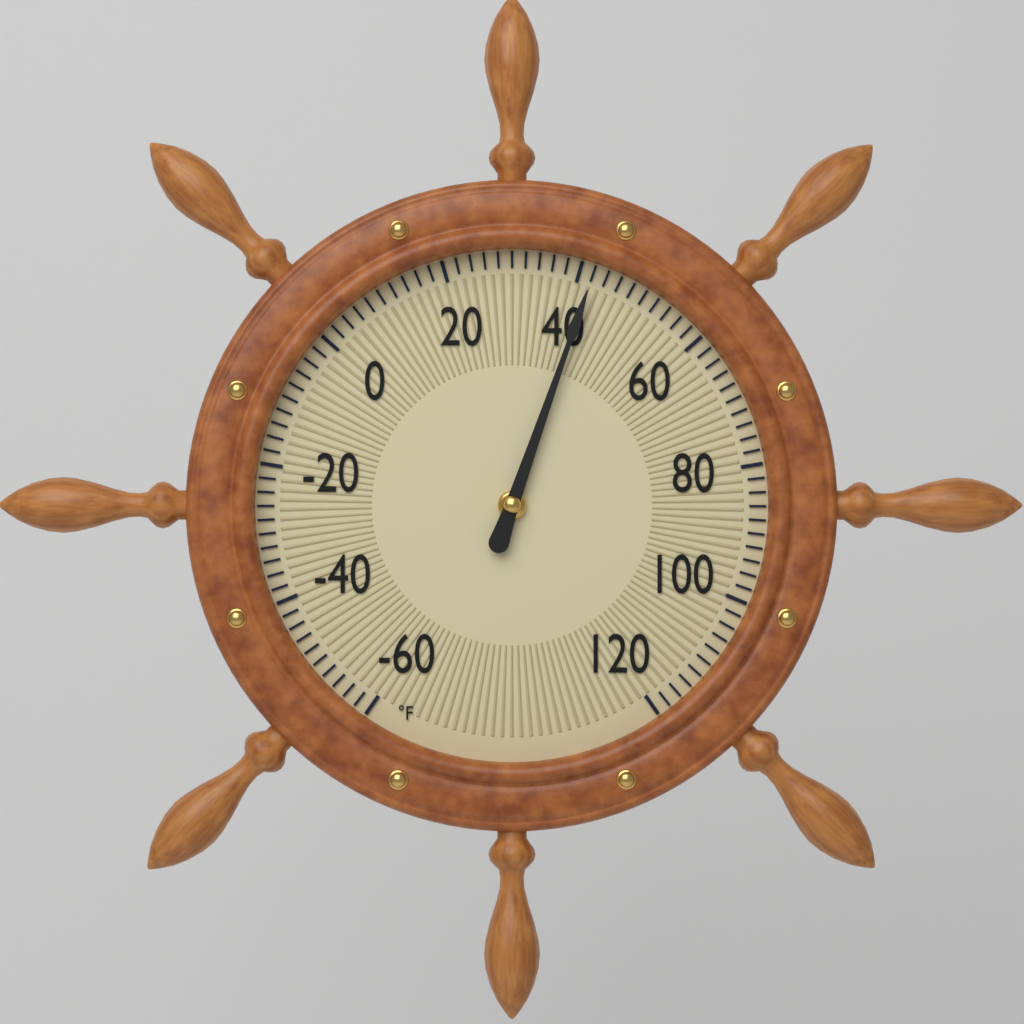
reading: 42 °F
